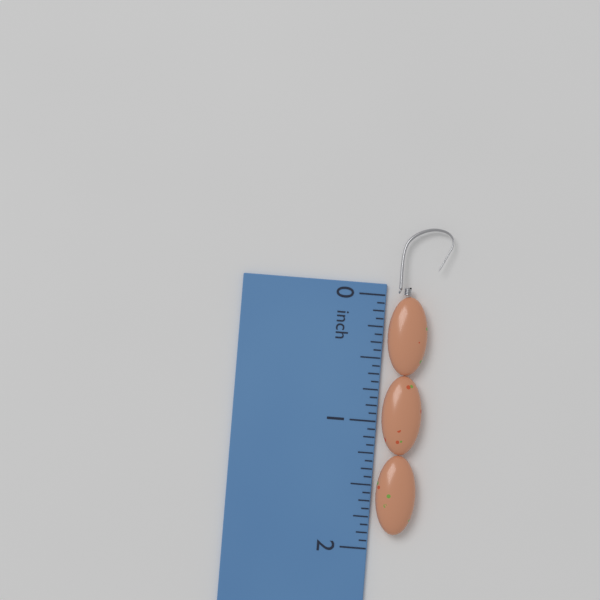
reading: 1.8750 inch
